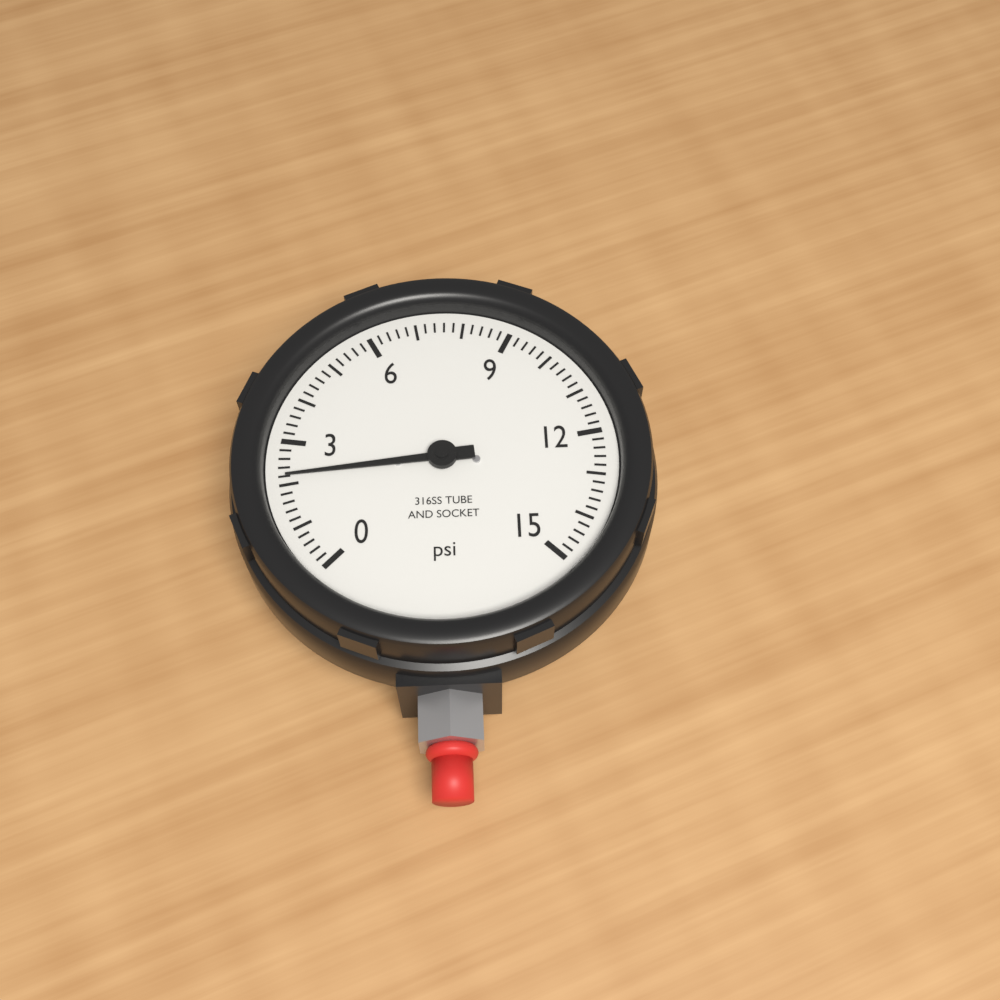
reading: 2.2 psi
